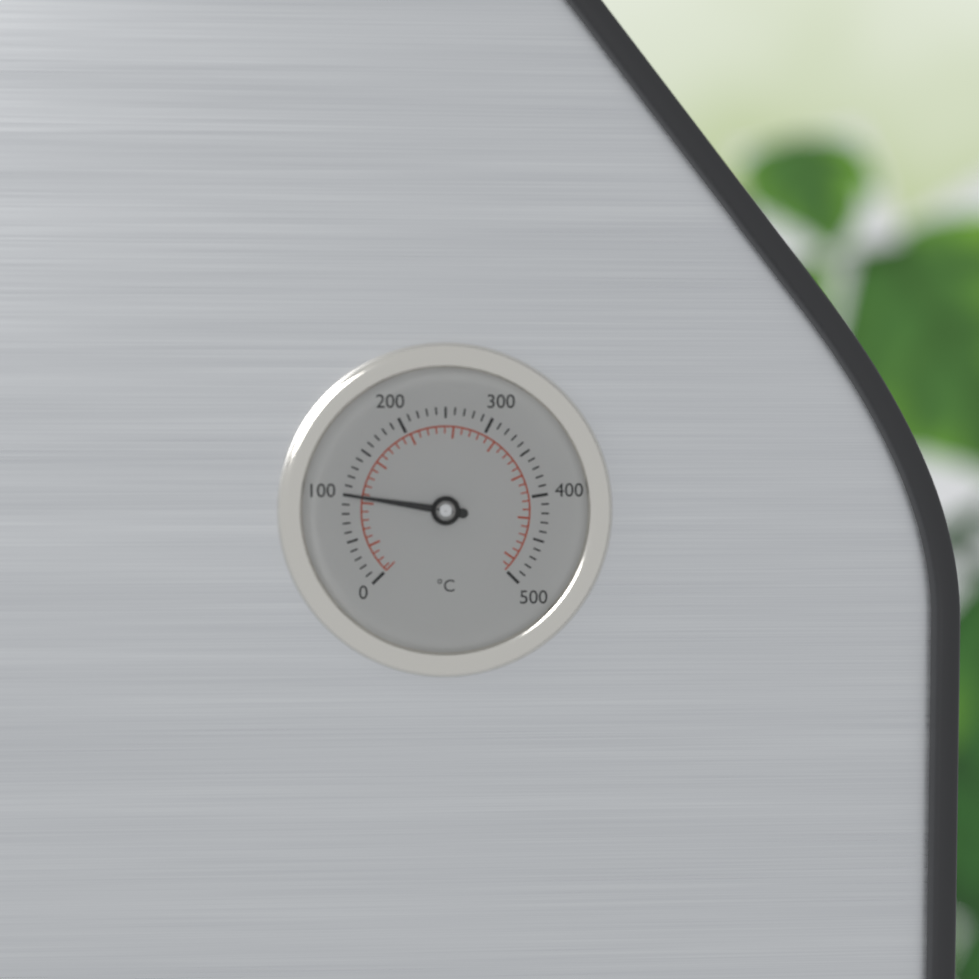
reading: 100 °C
